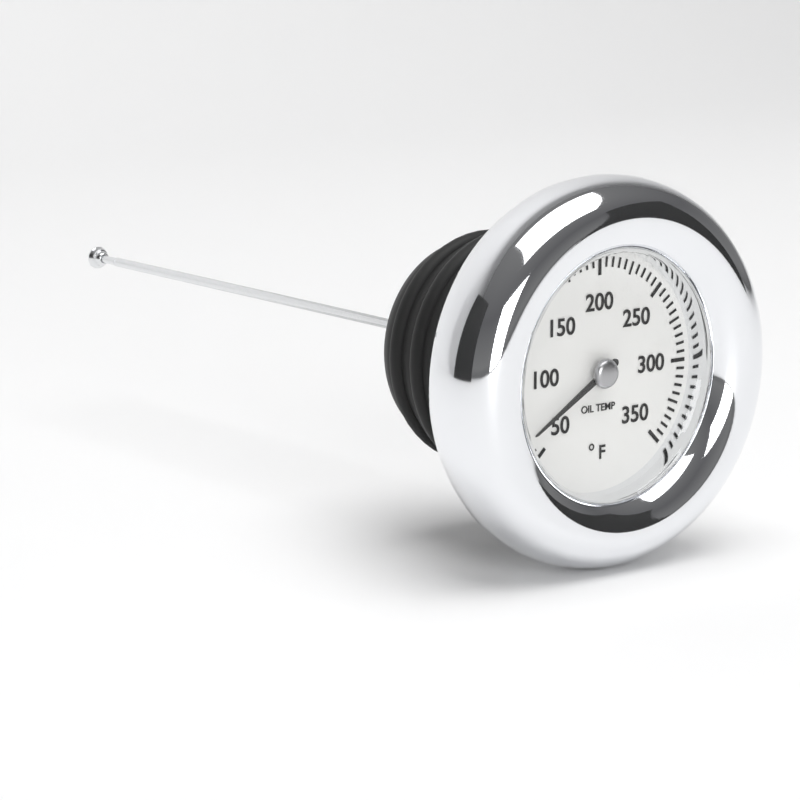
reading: 65 °F
